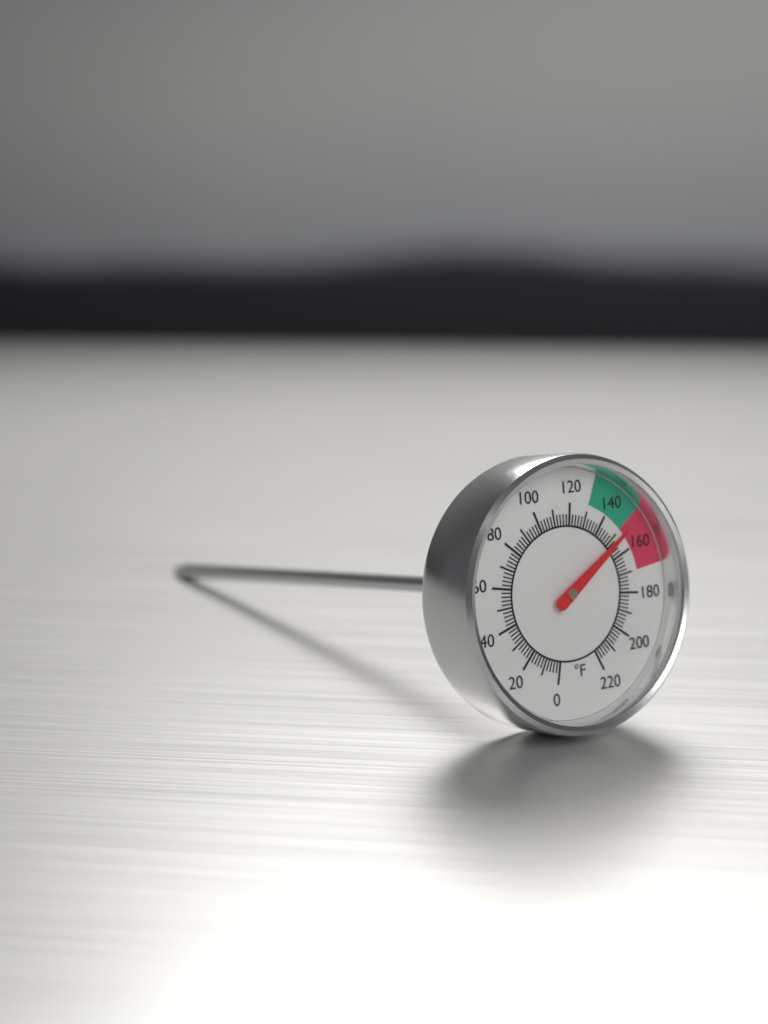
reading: 152 °F
